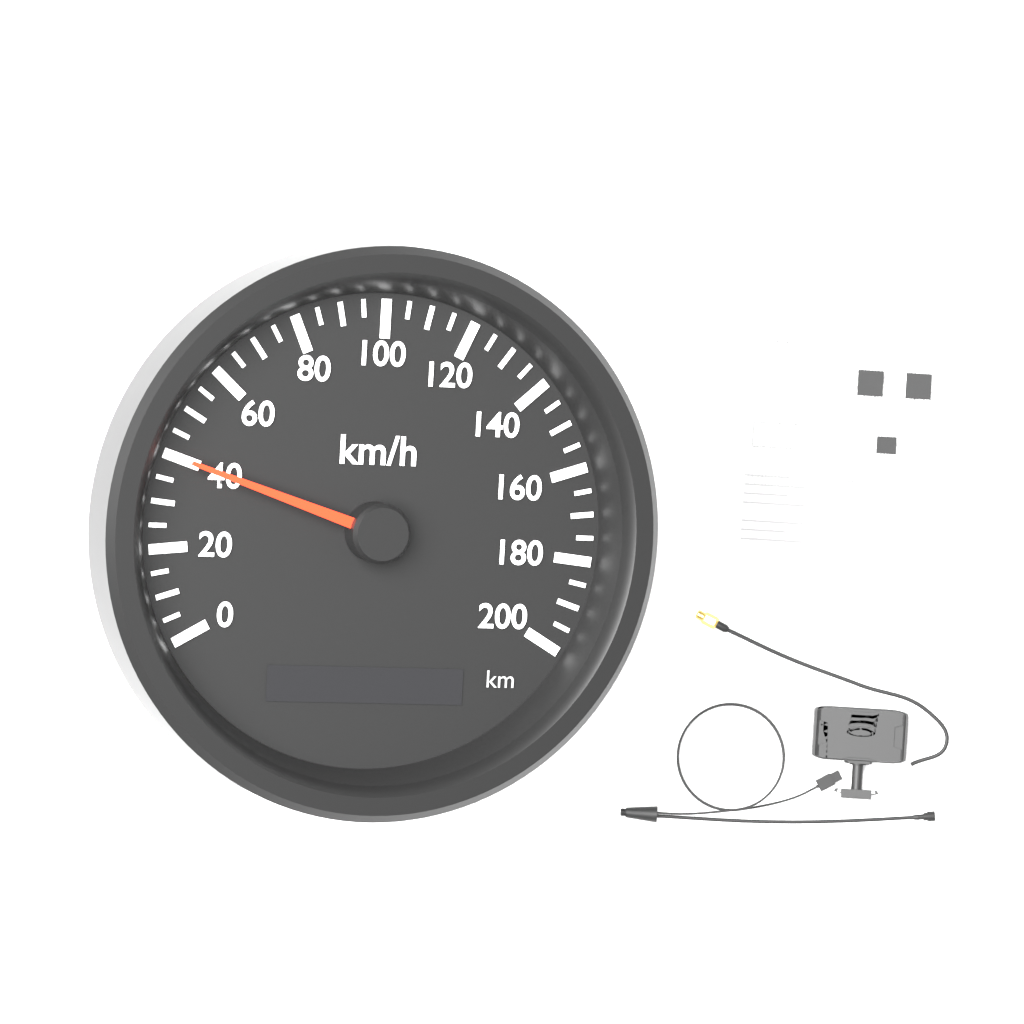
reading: 40 km/h
